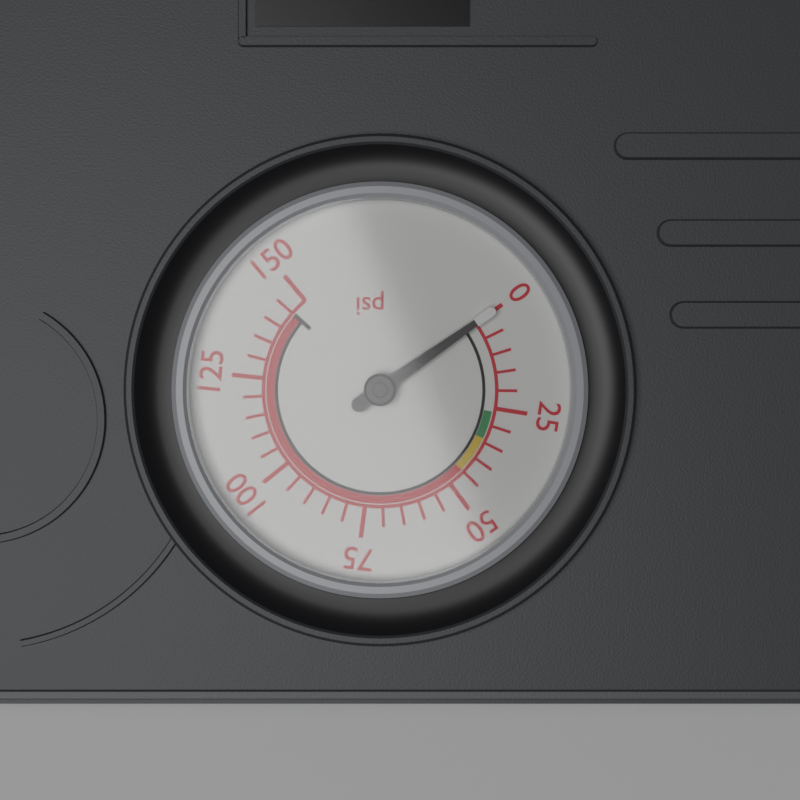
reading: 0 psi
